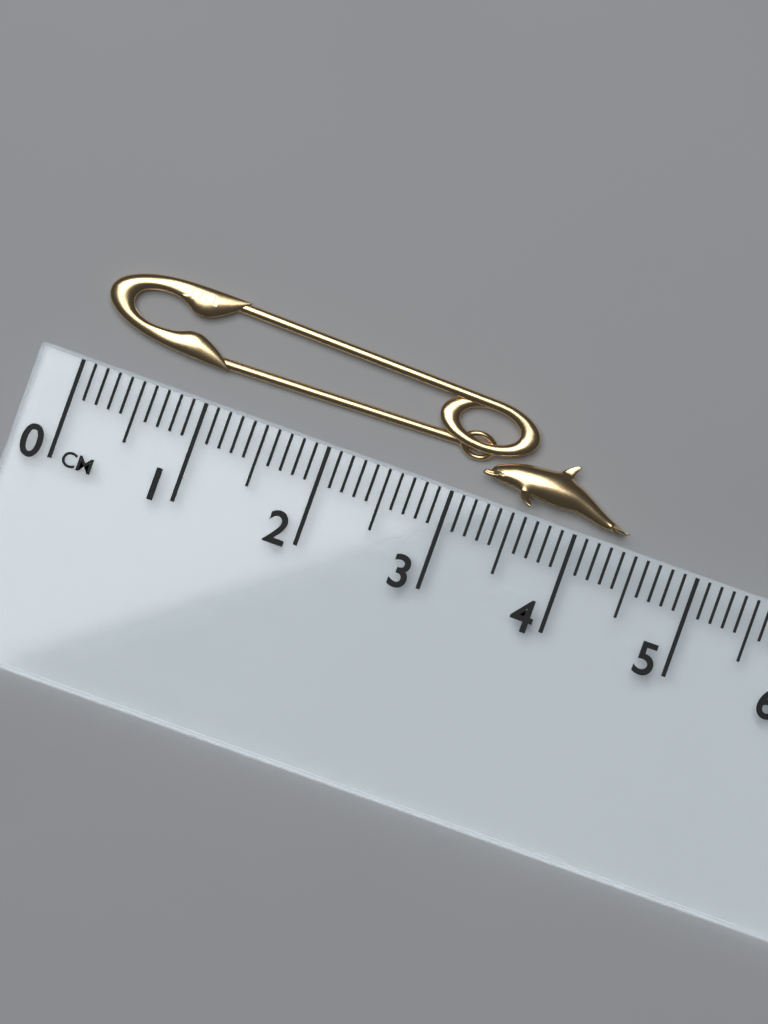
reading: 4.4 cm
